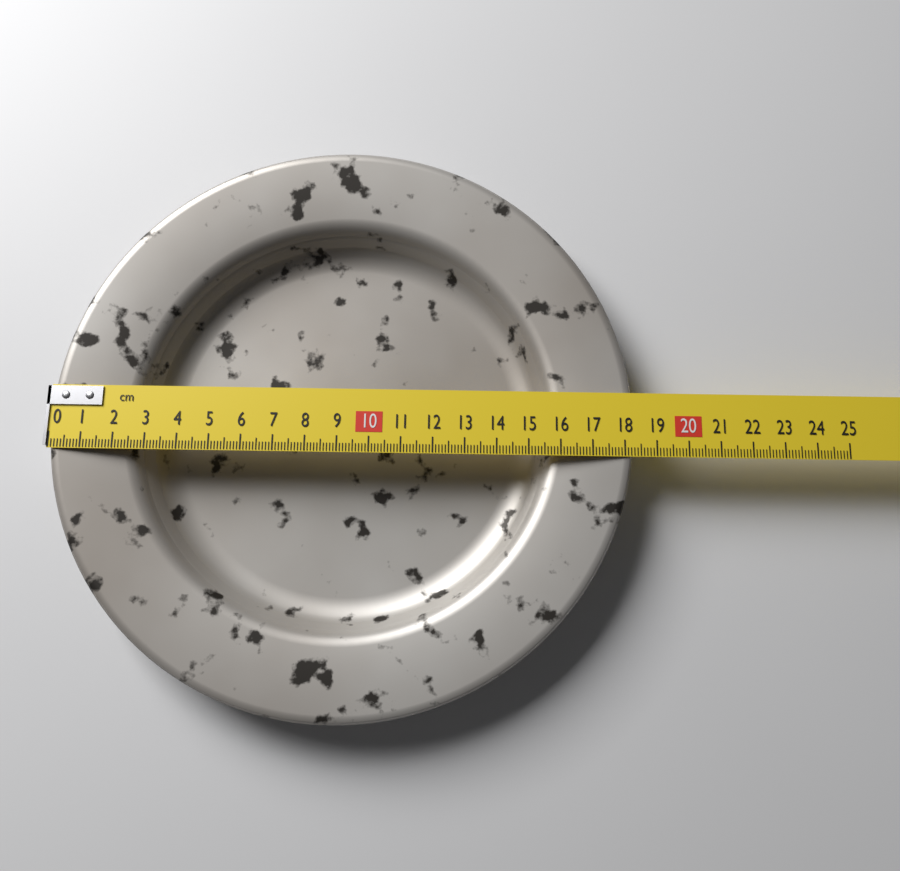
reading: 18.3 cm
